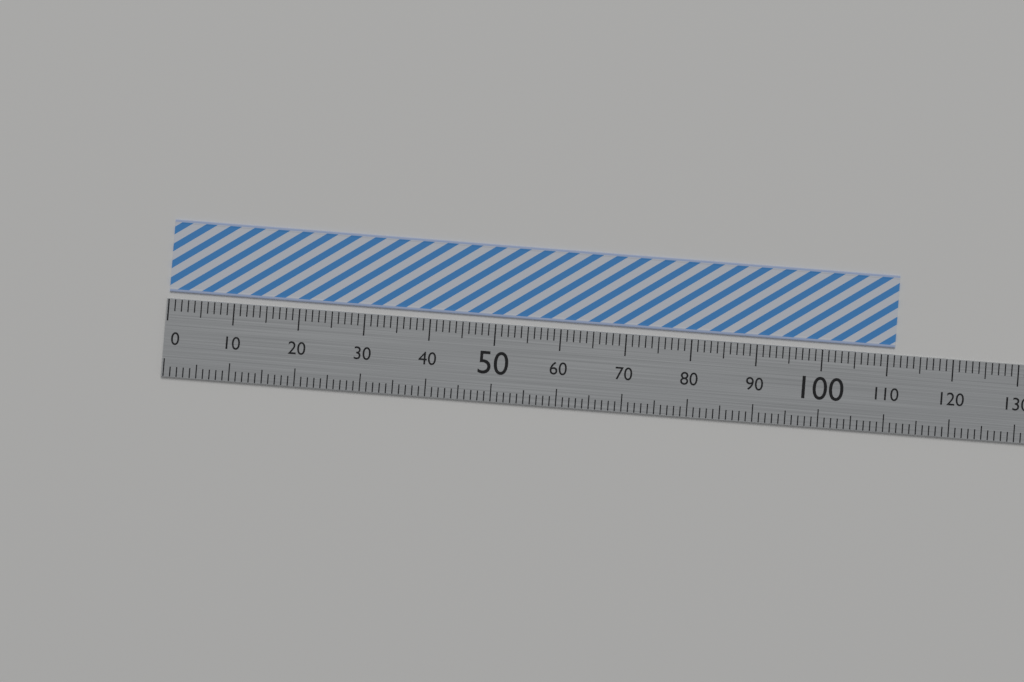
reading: 111 (no unit)
